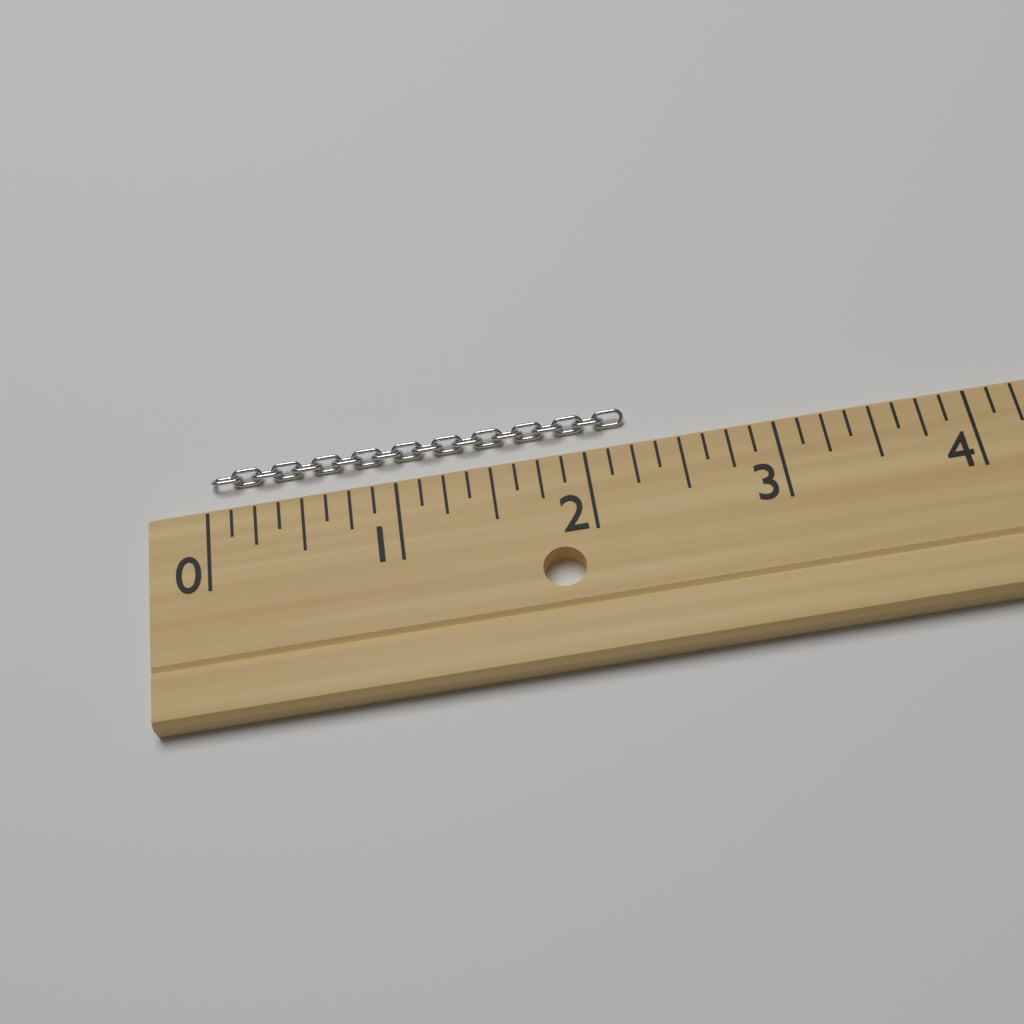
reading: 2.250 (no unit)
